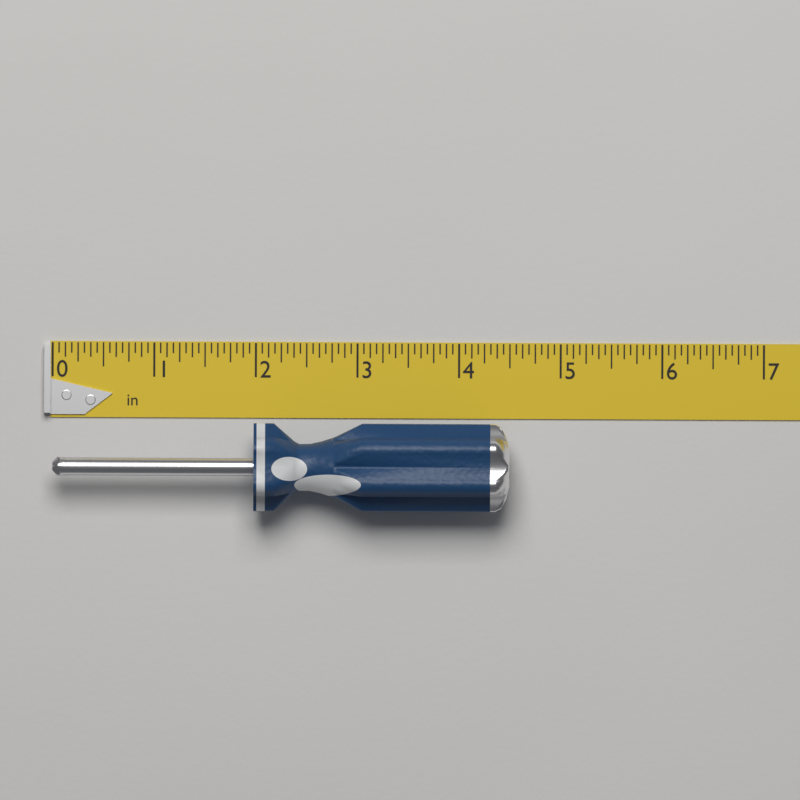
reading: 4.5000 in
